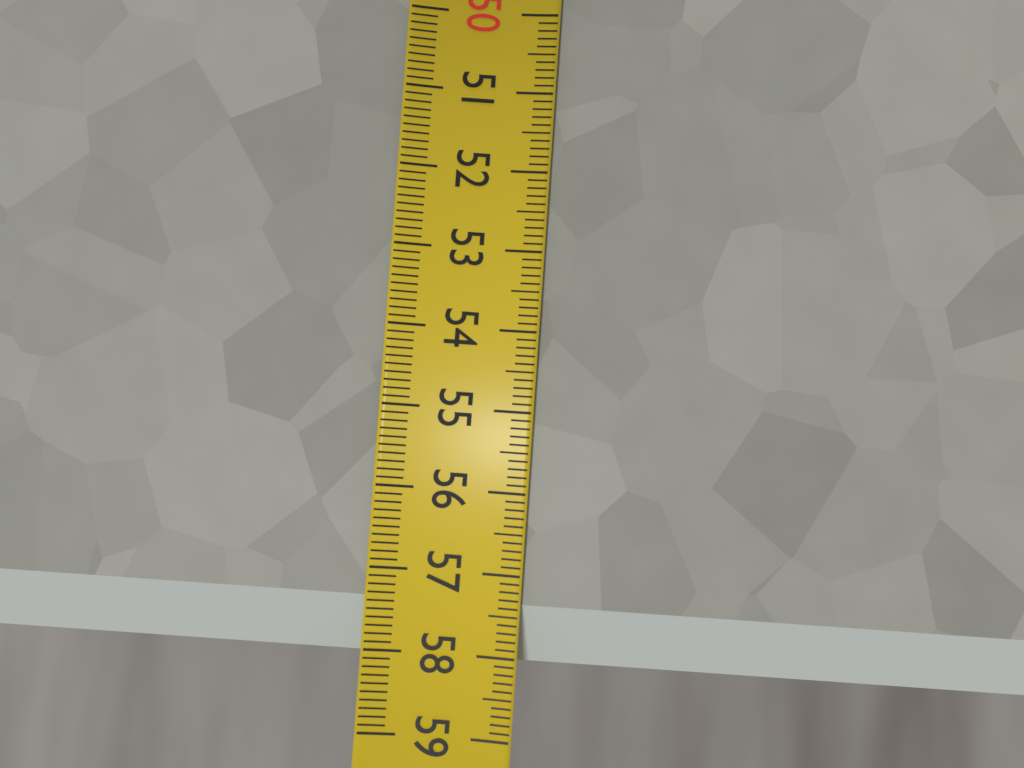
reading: 58.1 (no unit)
